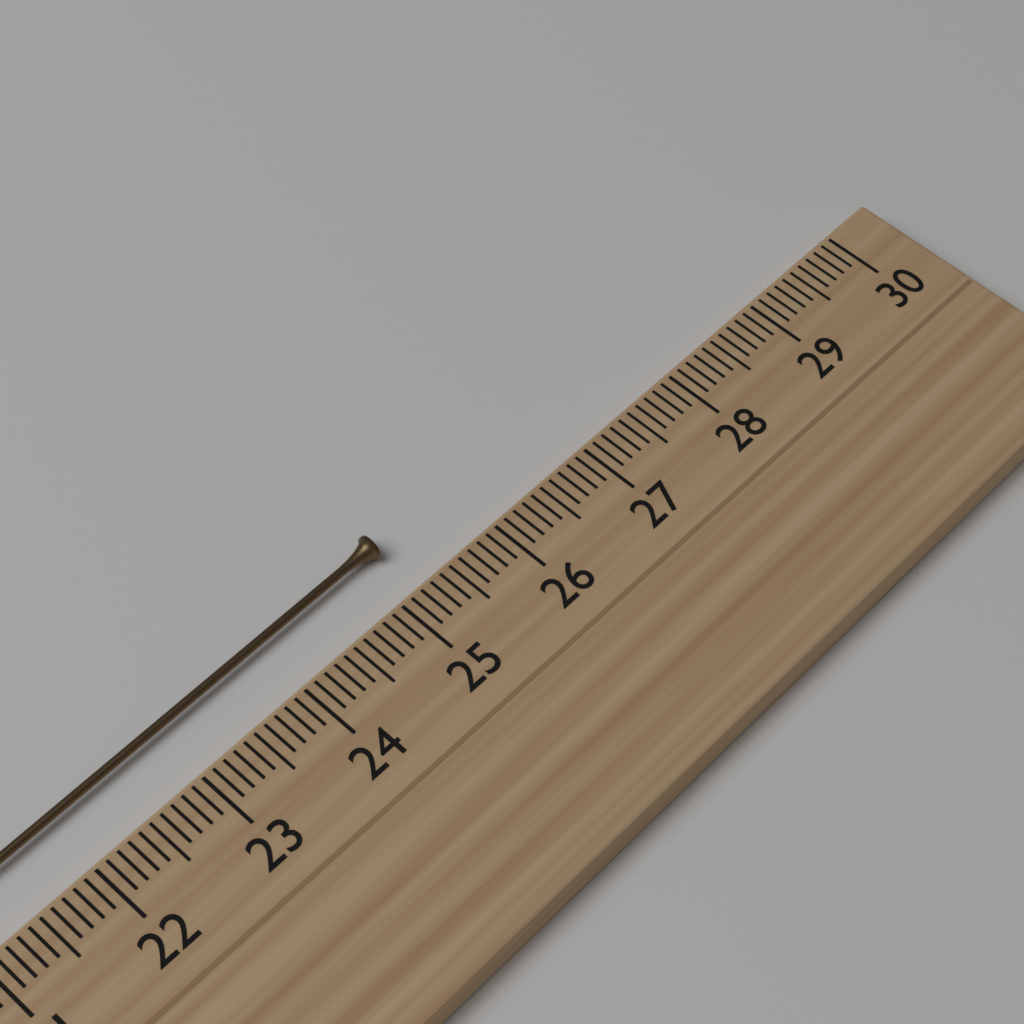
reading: 25.3 cm
